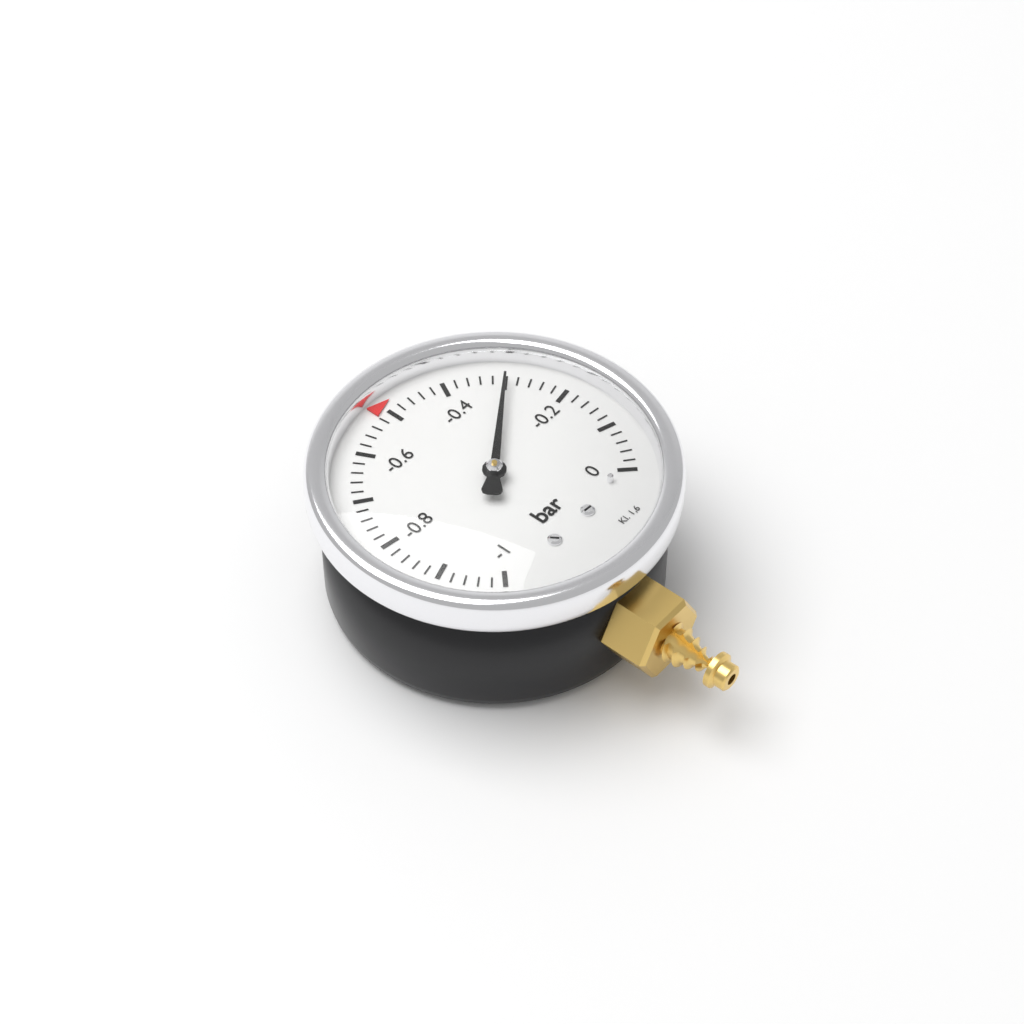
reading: -0.30 bar
